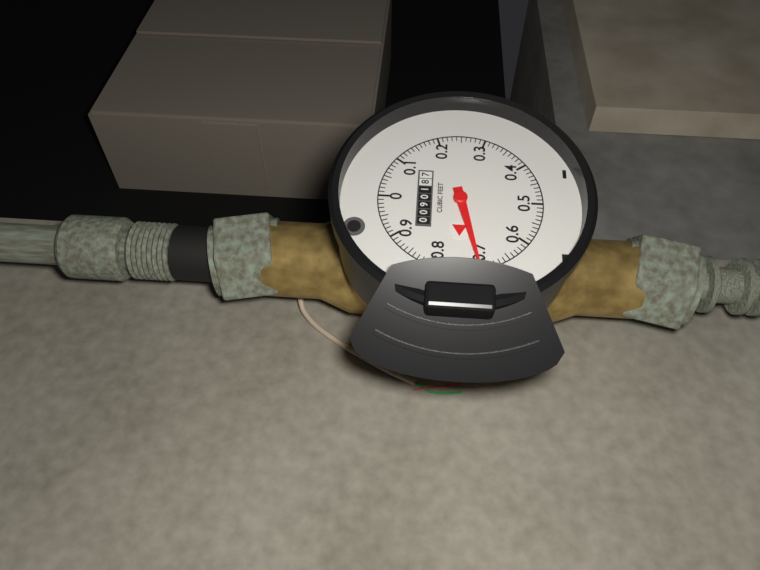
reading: 0.71 cubic feet
